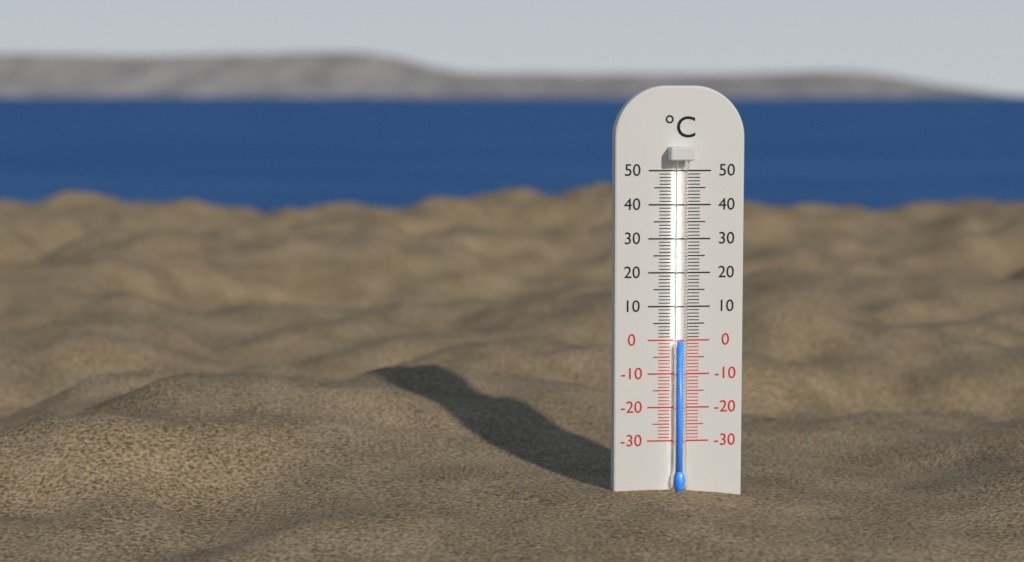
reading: 0 °C
